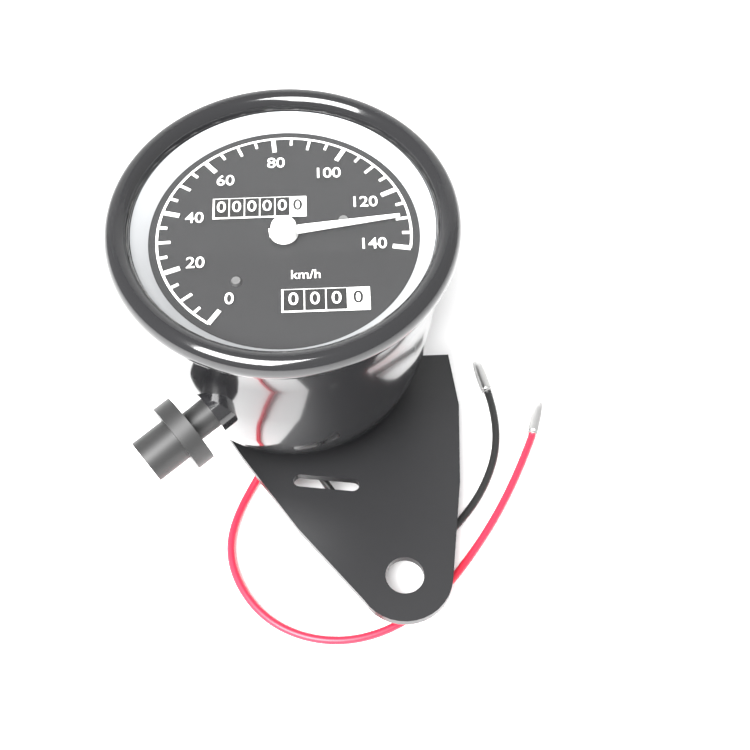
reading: 130 km/h
